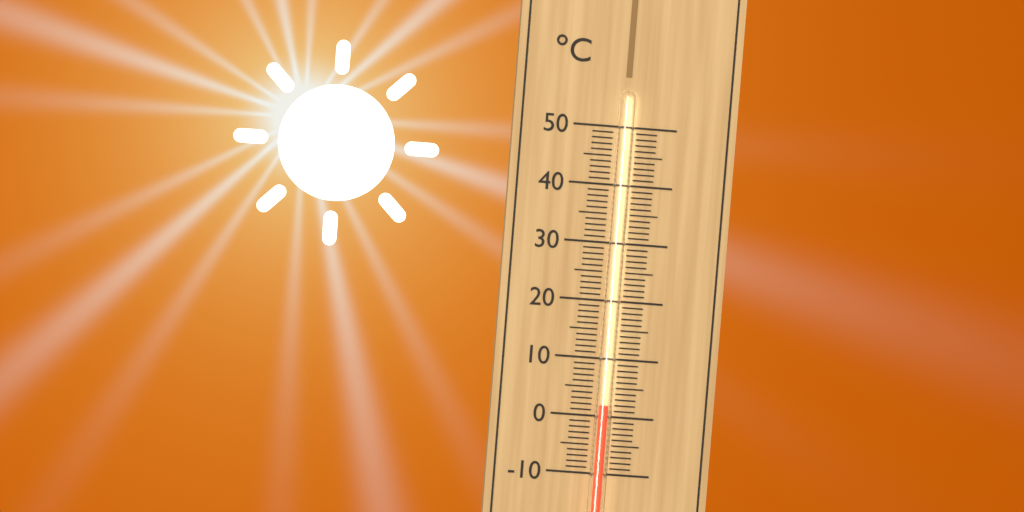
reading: 2 °C
